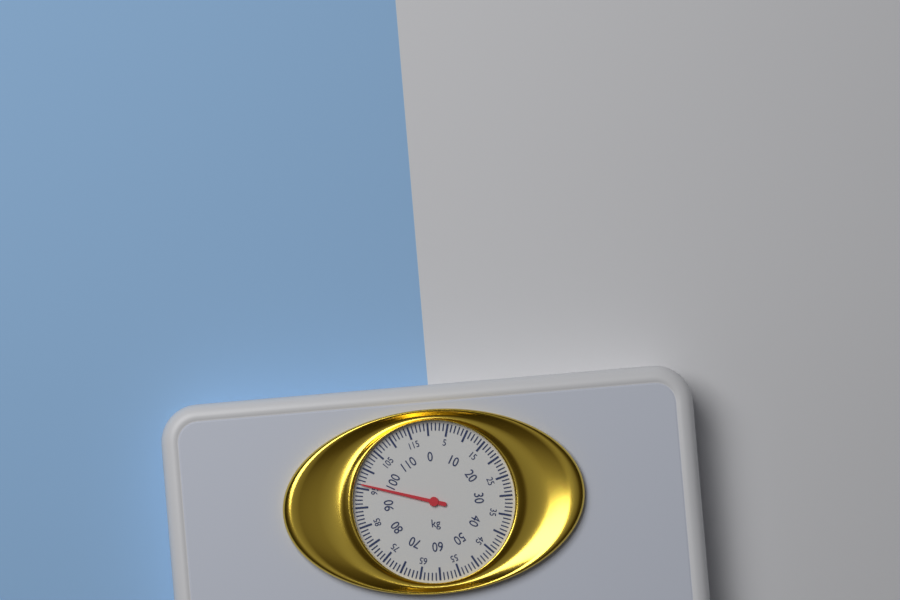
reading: 96 kg
